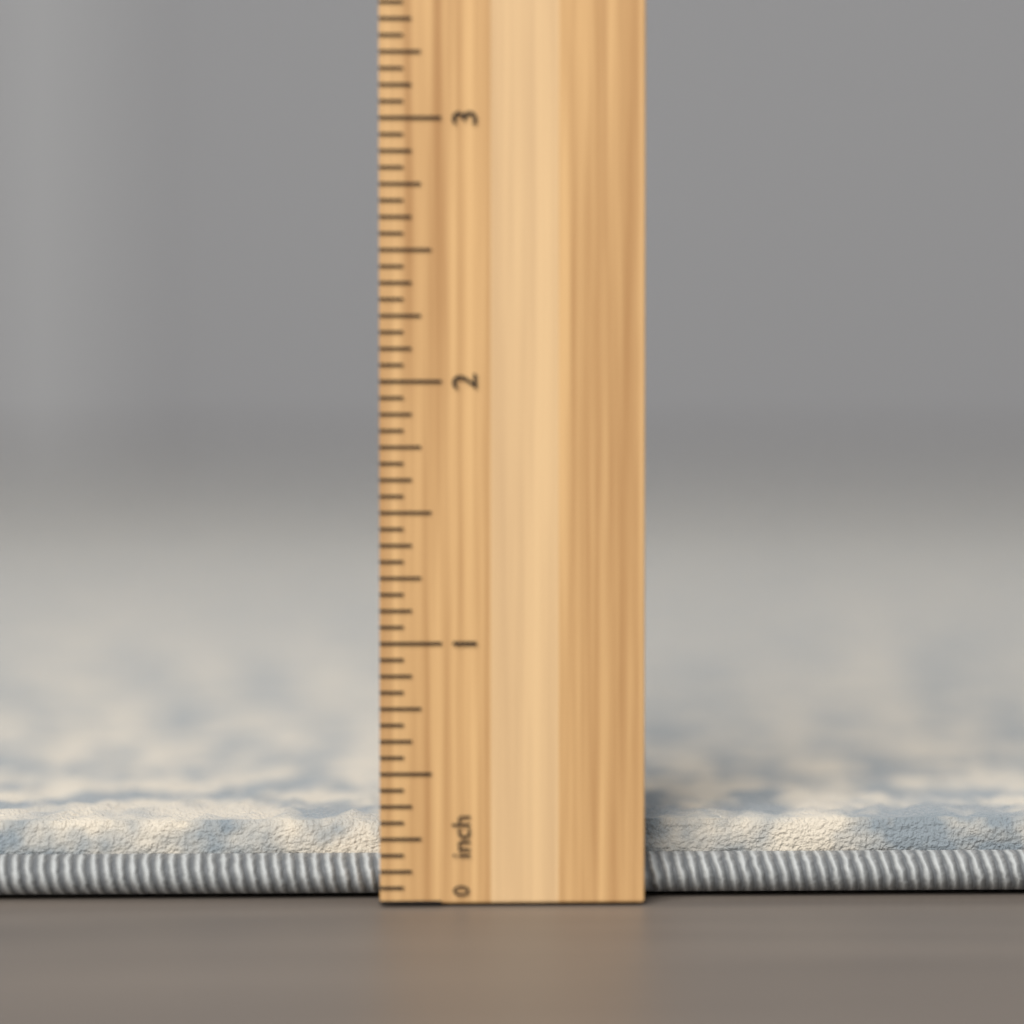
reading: 0.3125 inch
